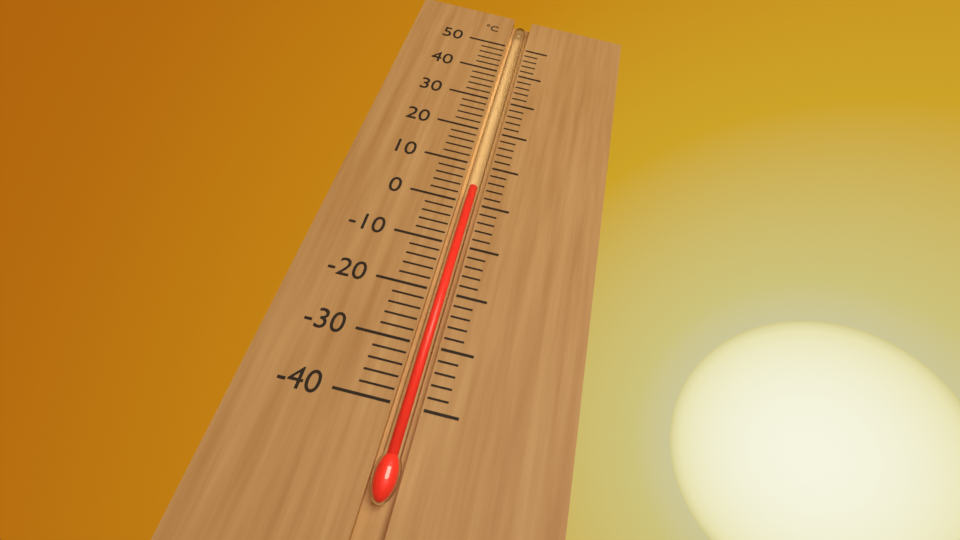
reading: 4 °C
